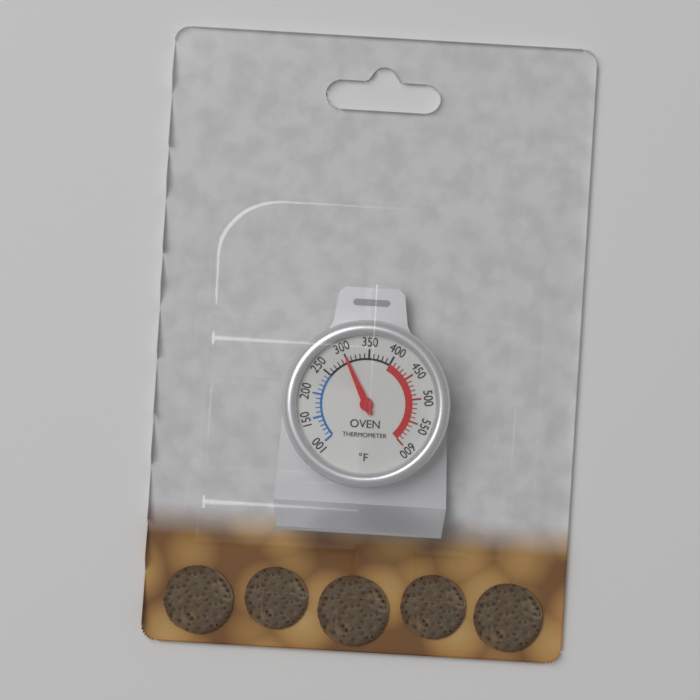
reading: 300 °F
